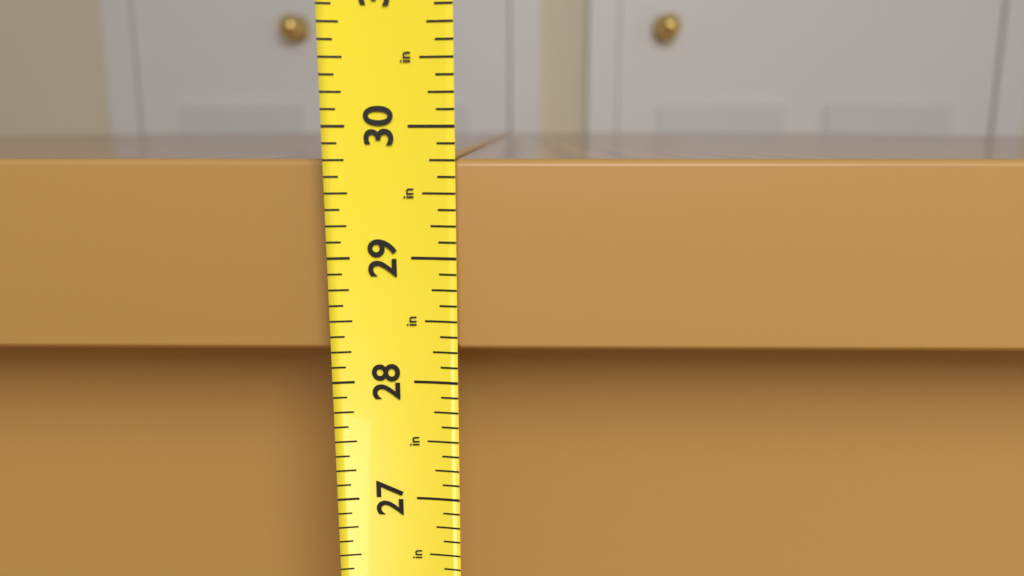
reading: 29.750 in
